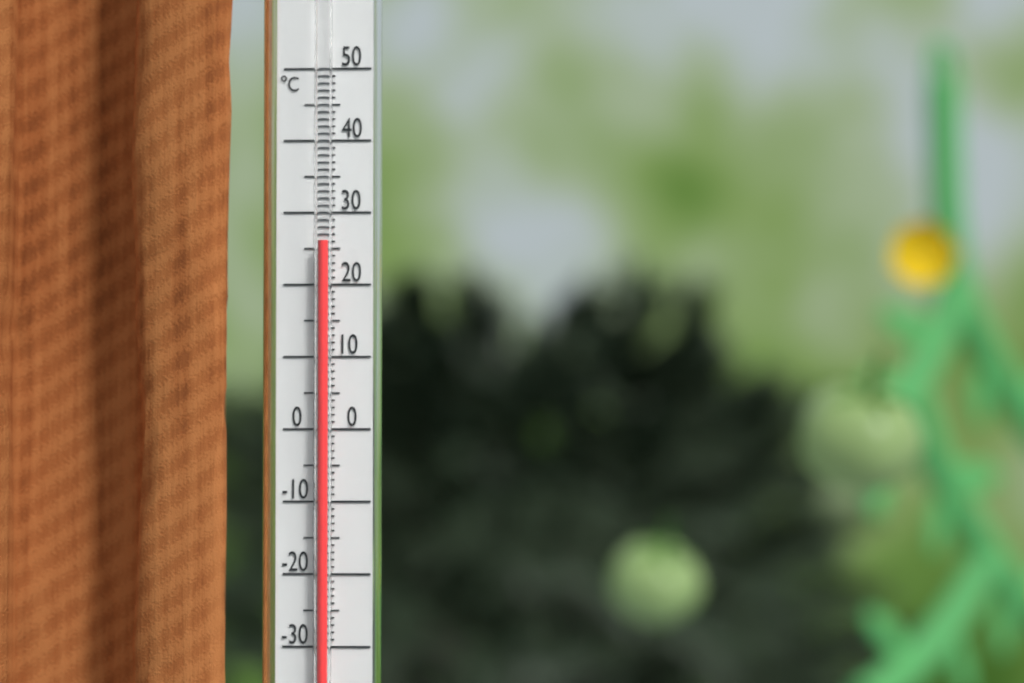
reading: 26 °C
